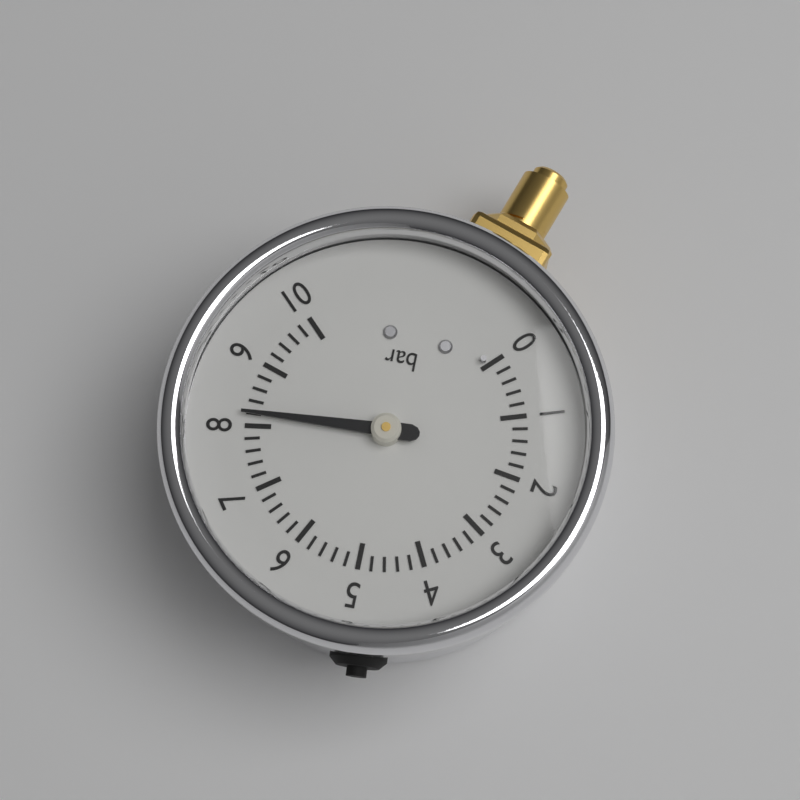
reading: 8.2 bar
